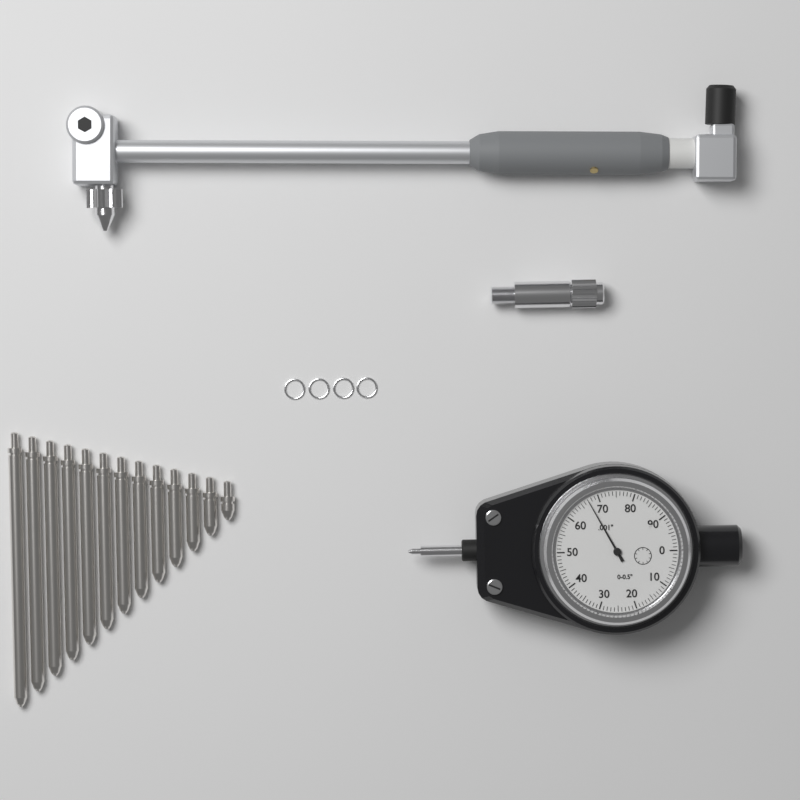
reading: 0.067 in
